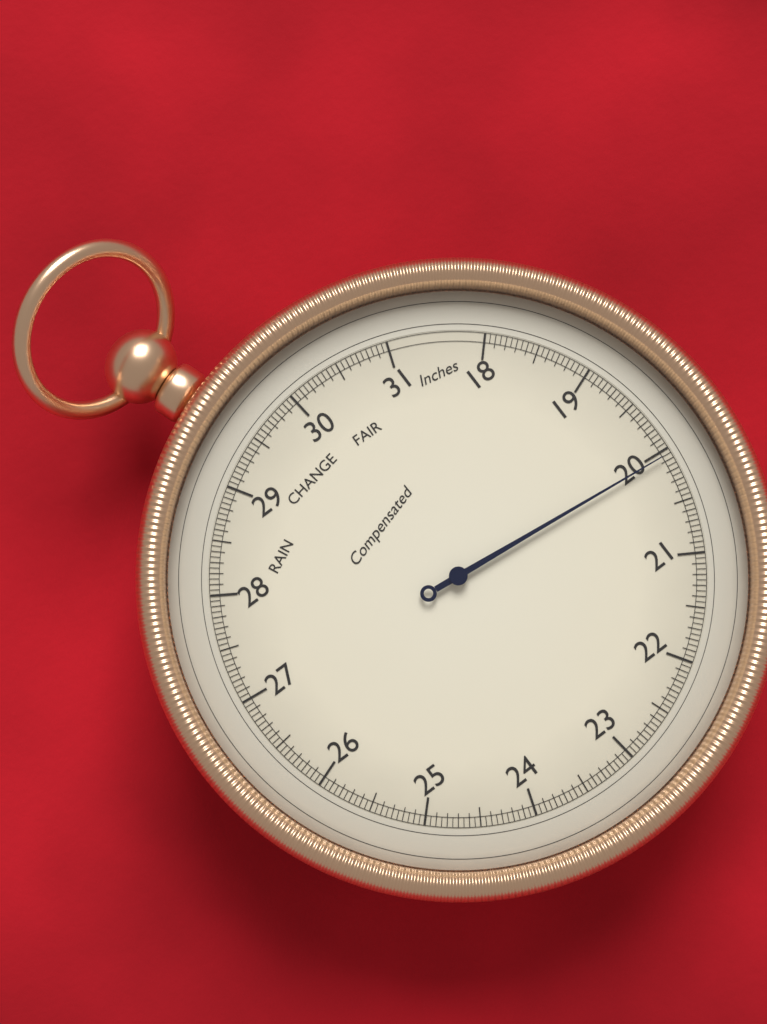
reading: 20.05 inHg
